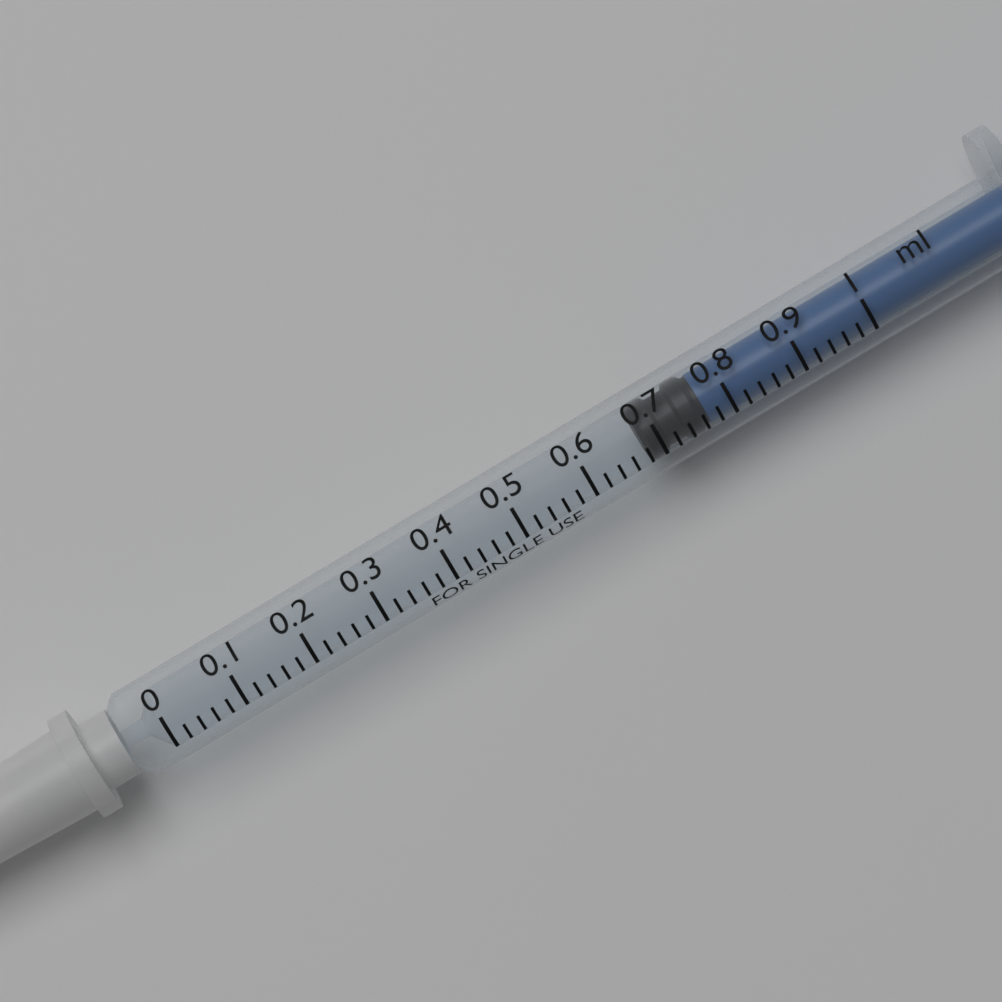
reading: 0.68 ml
